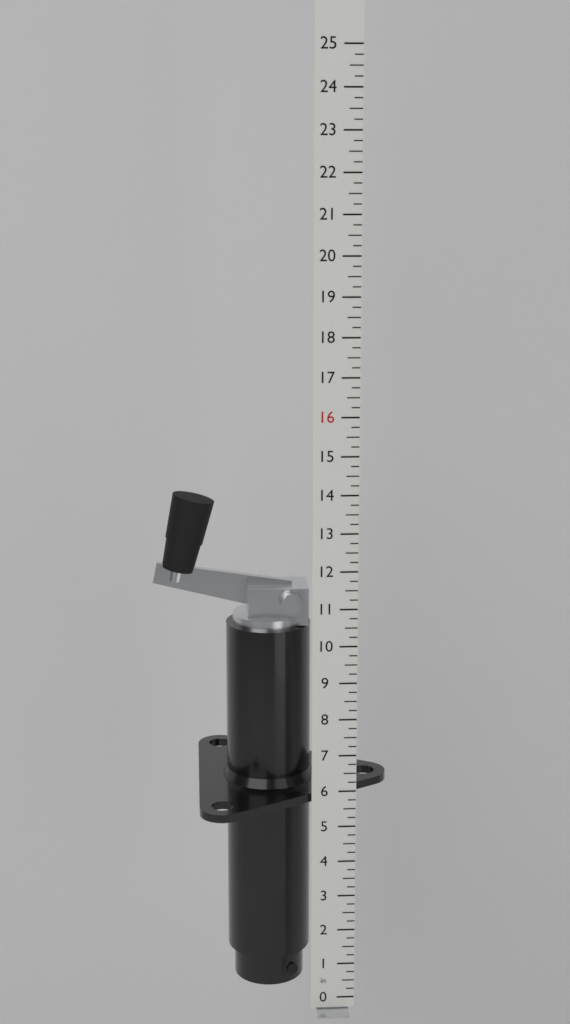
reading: 13.75 in
